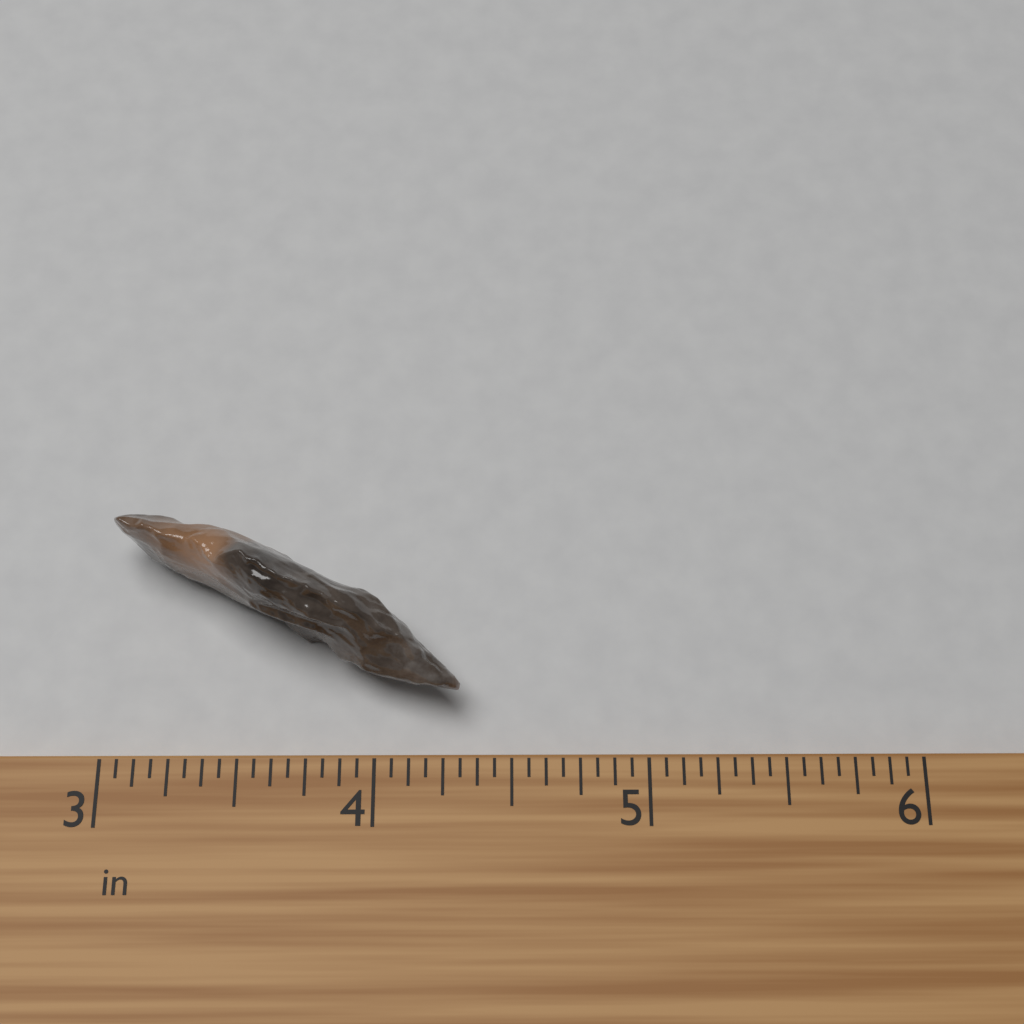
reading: 4.3125 in
